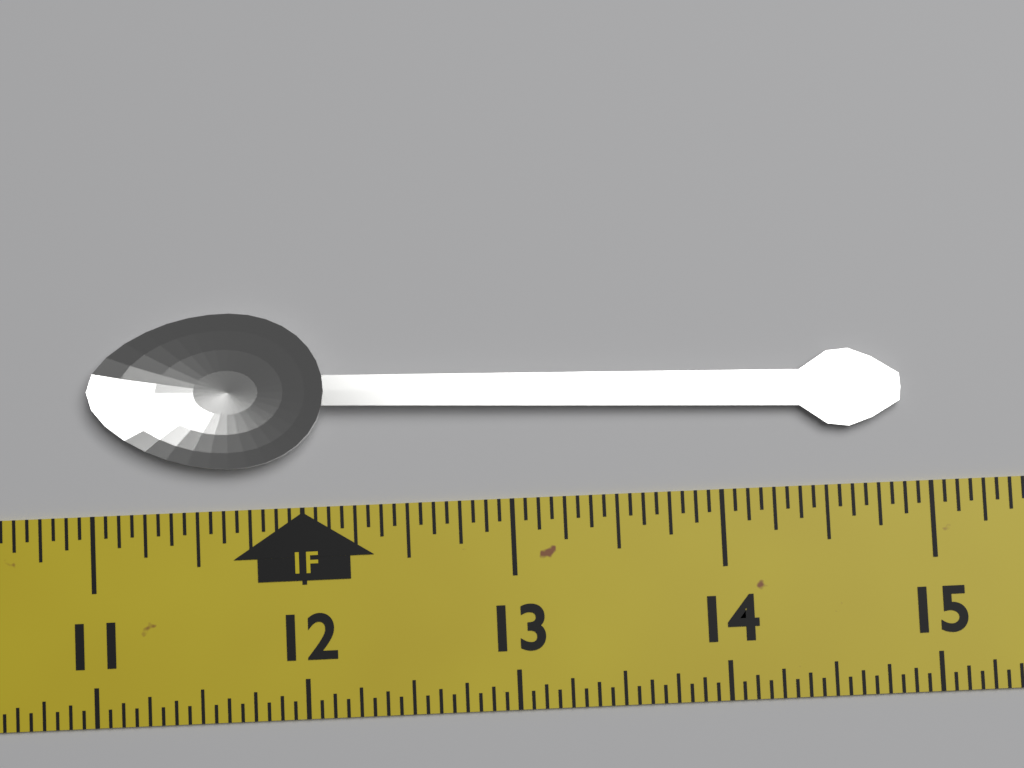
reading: 14.8750 in
